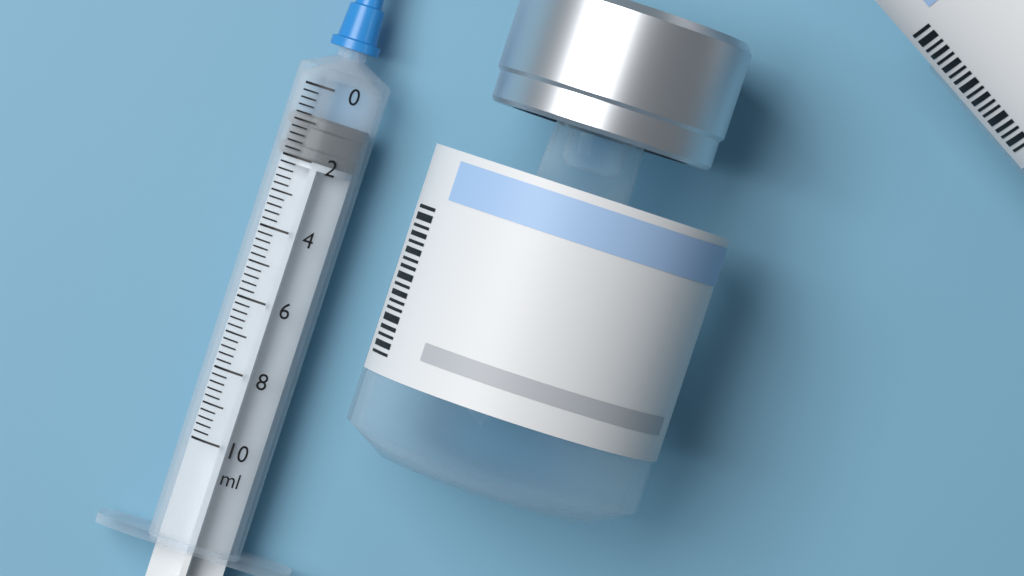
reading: 0.8 ml
